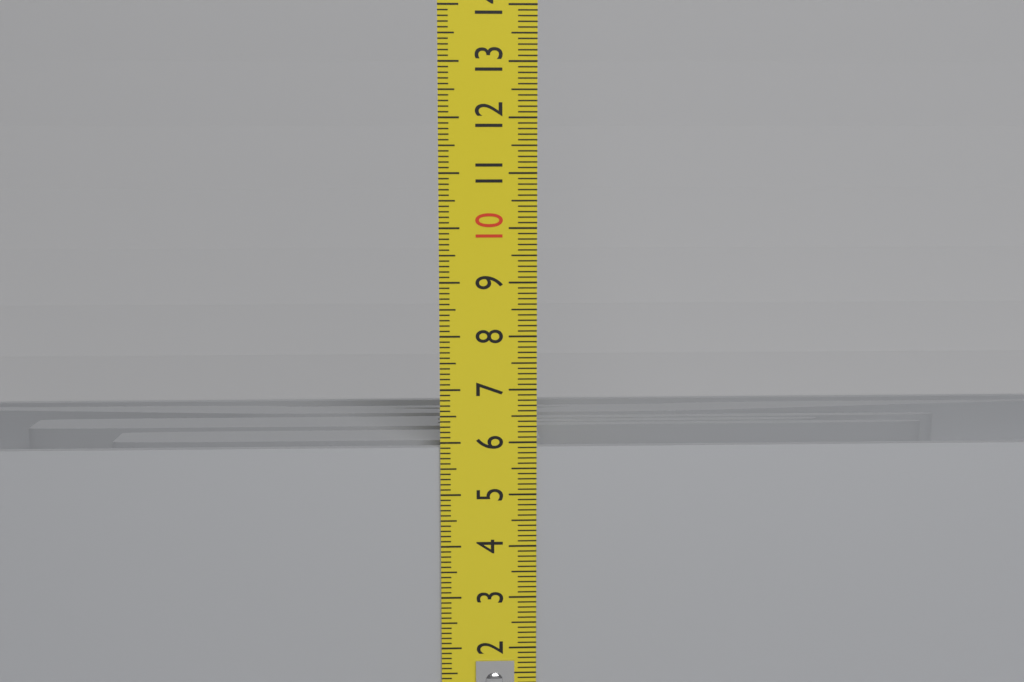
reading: 5.9 cm
